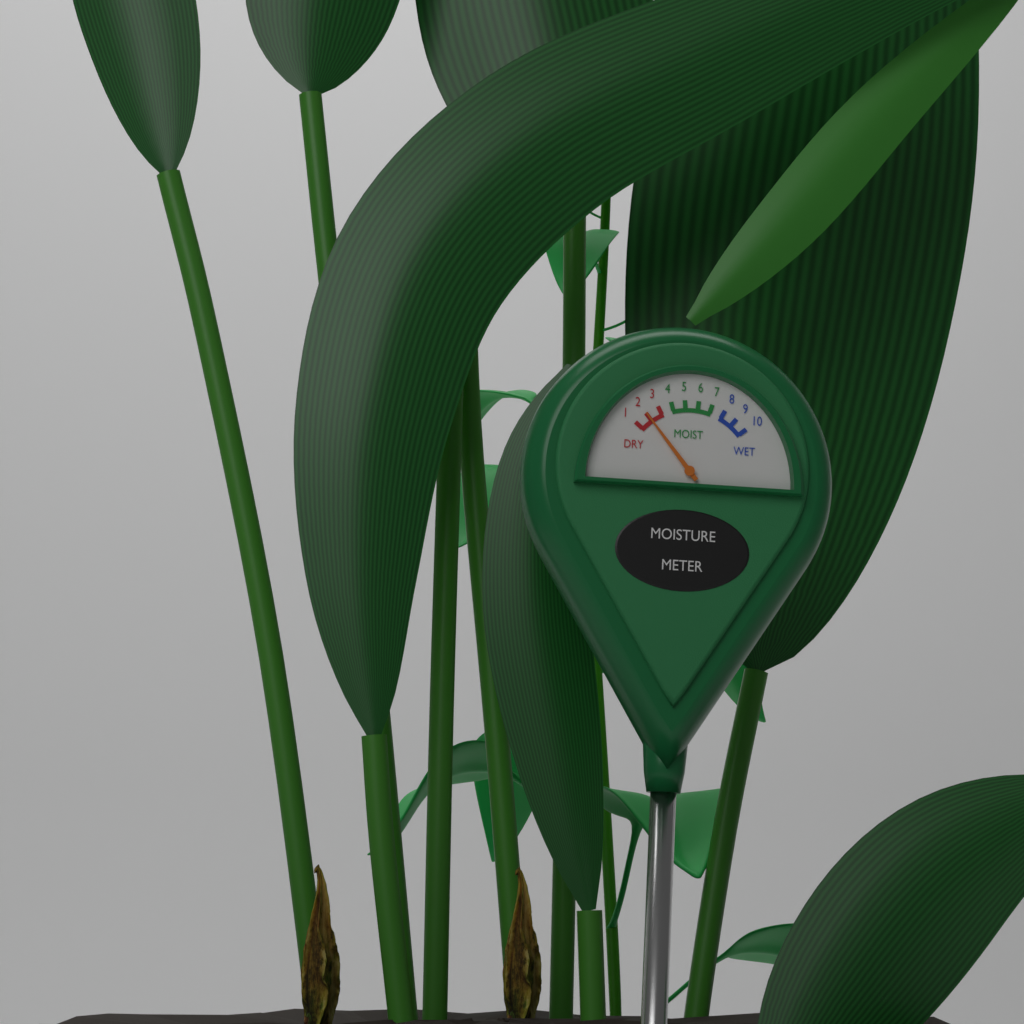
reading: 2 (no unit)
